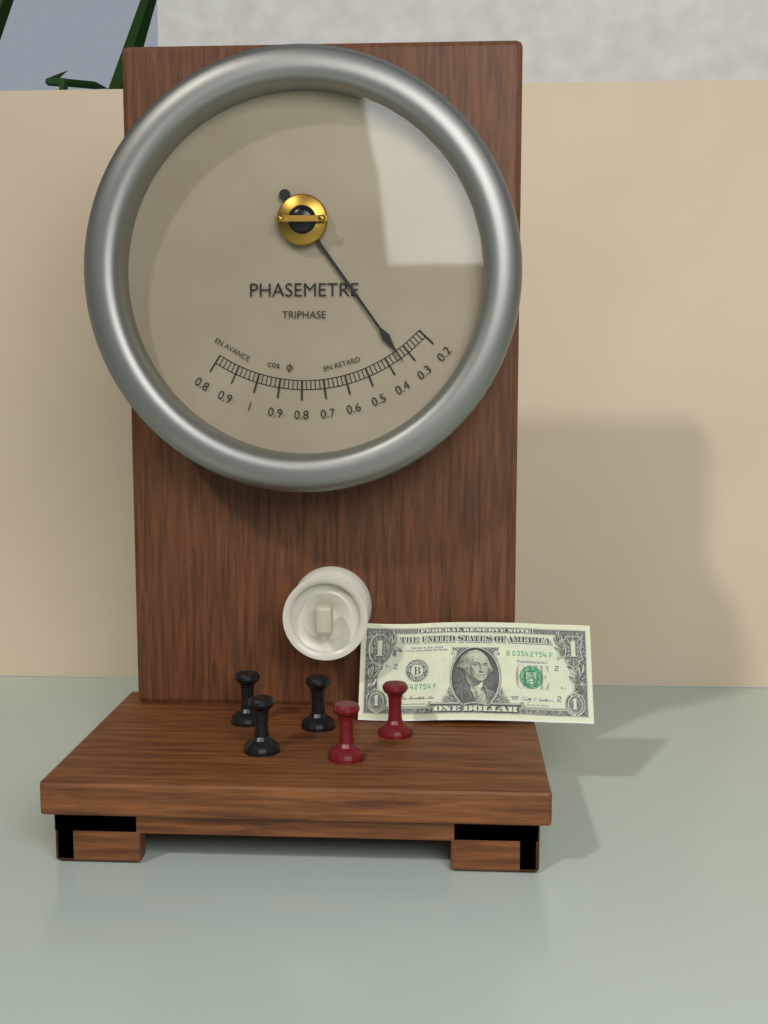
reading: 0.34 cos φ
